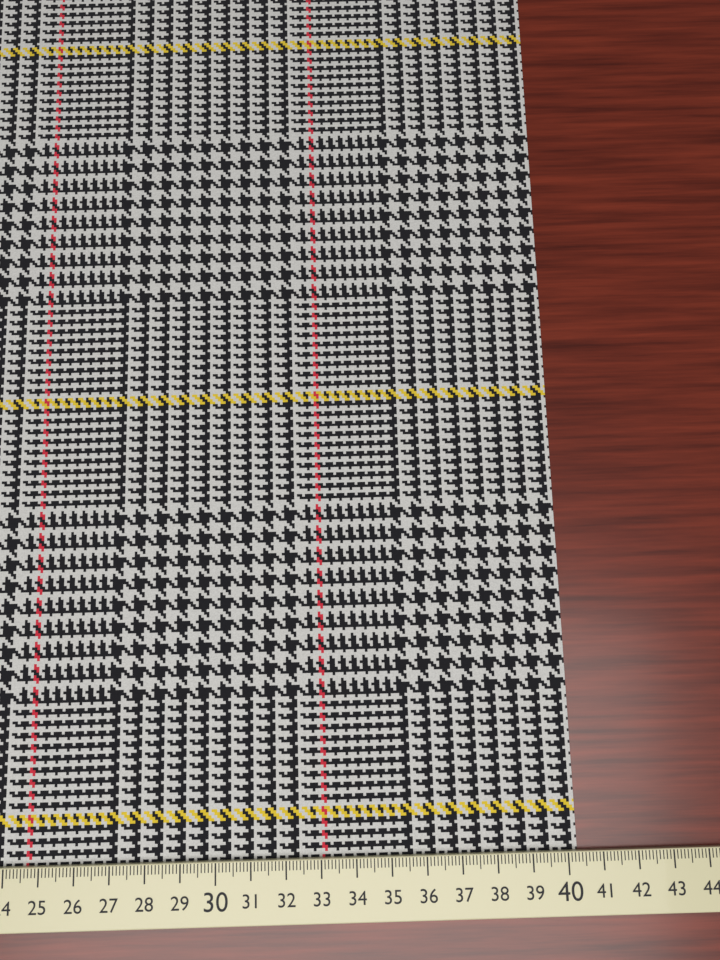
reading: 40.3 cm
